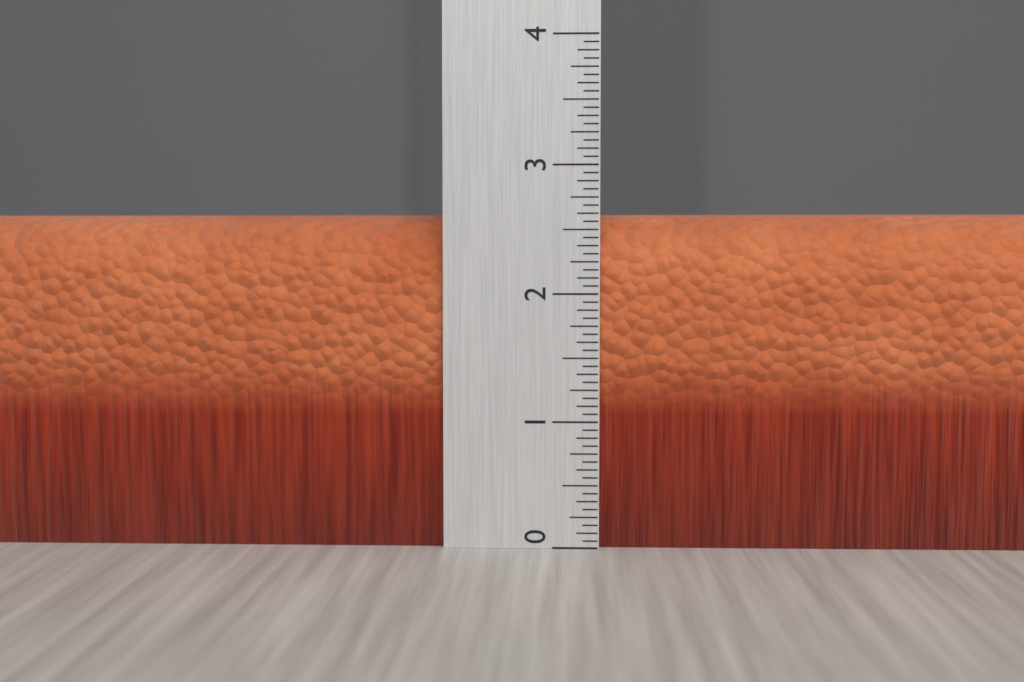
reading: 2.6250 (no unit)
